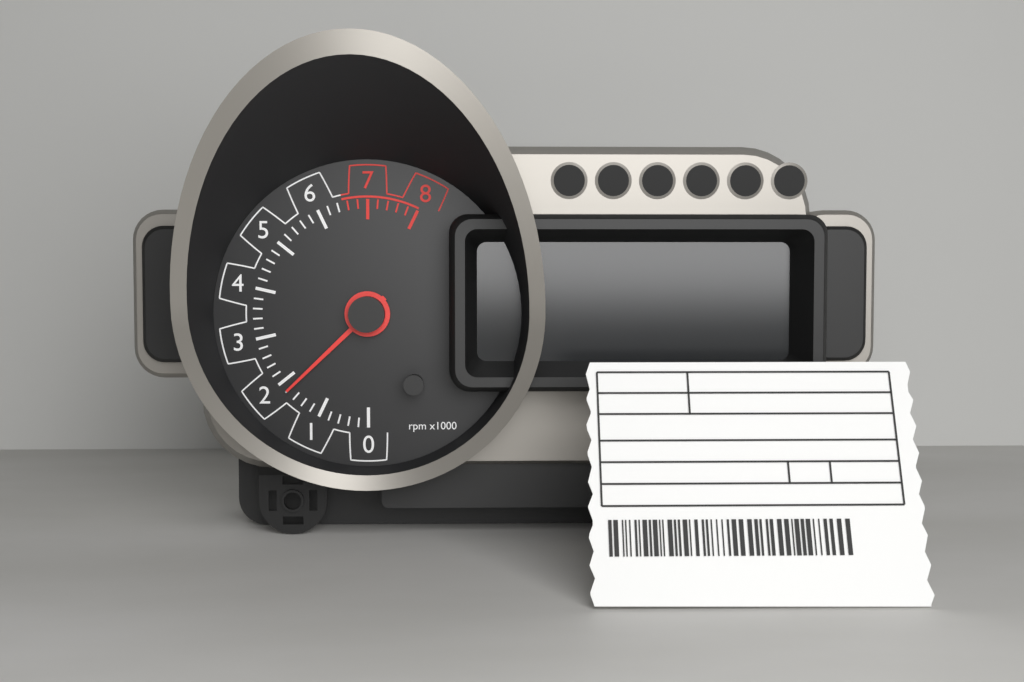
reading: 1.8 rpm x1000
